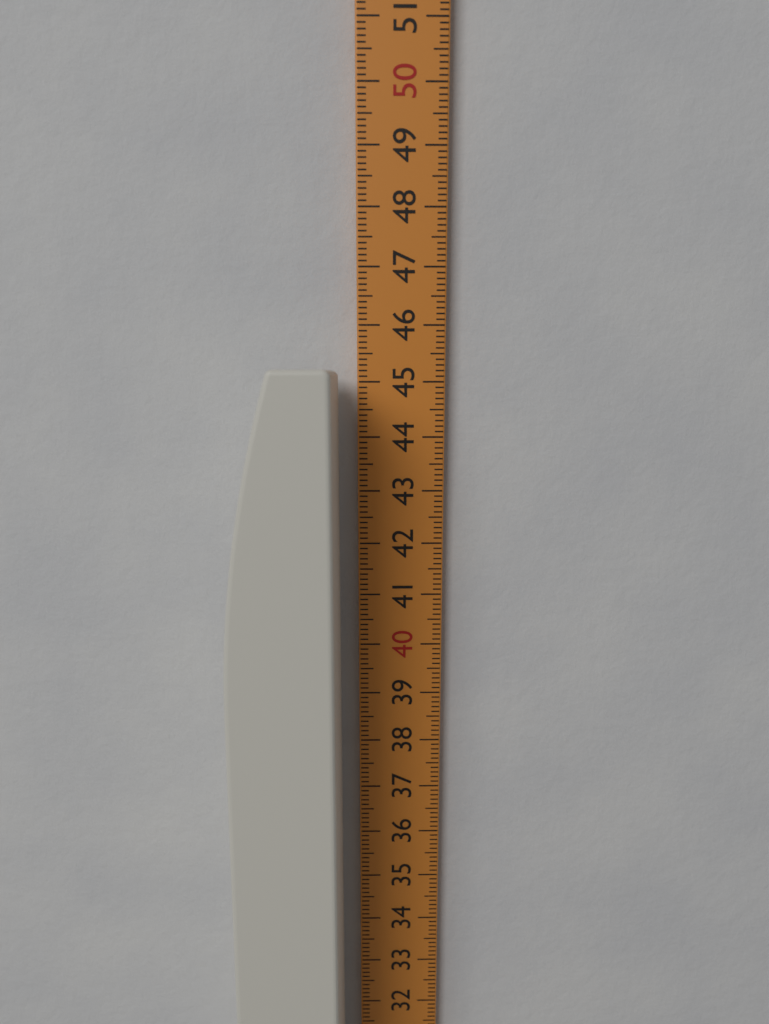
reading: 45.2 cm
